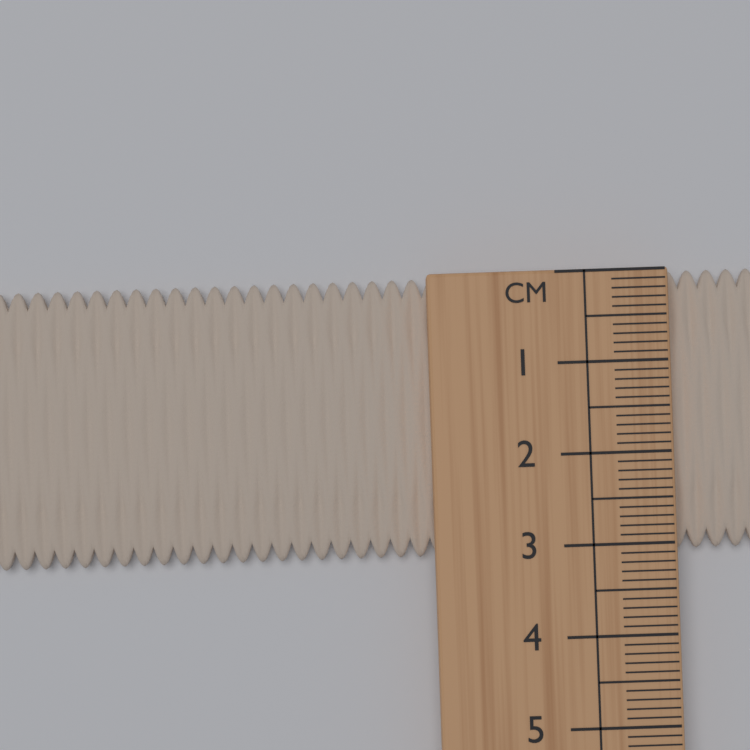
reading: 3.1 cm
